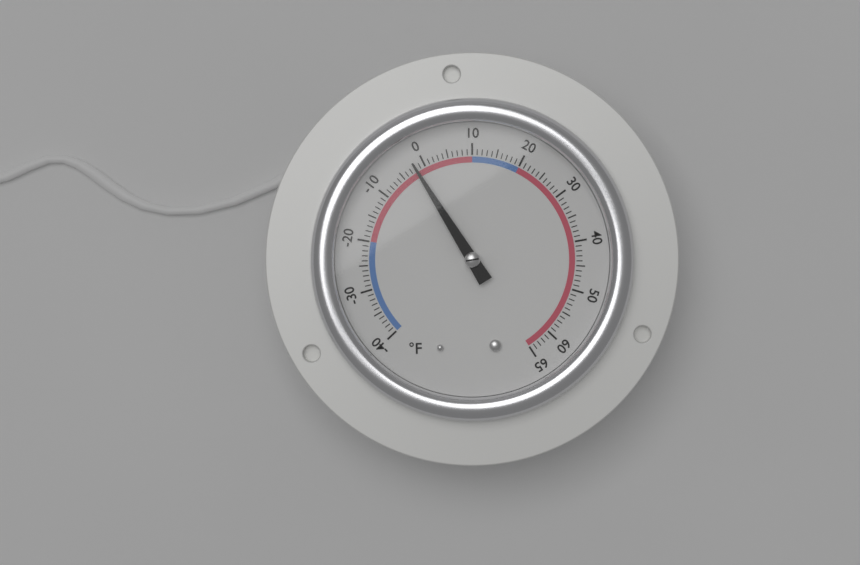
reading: -2 °F
